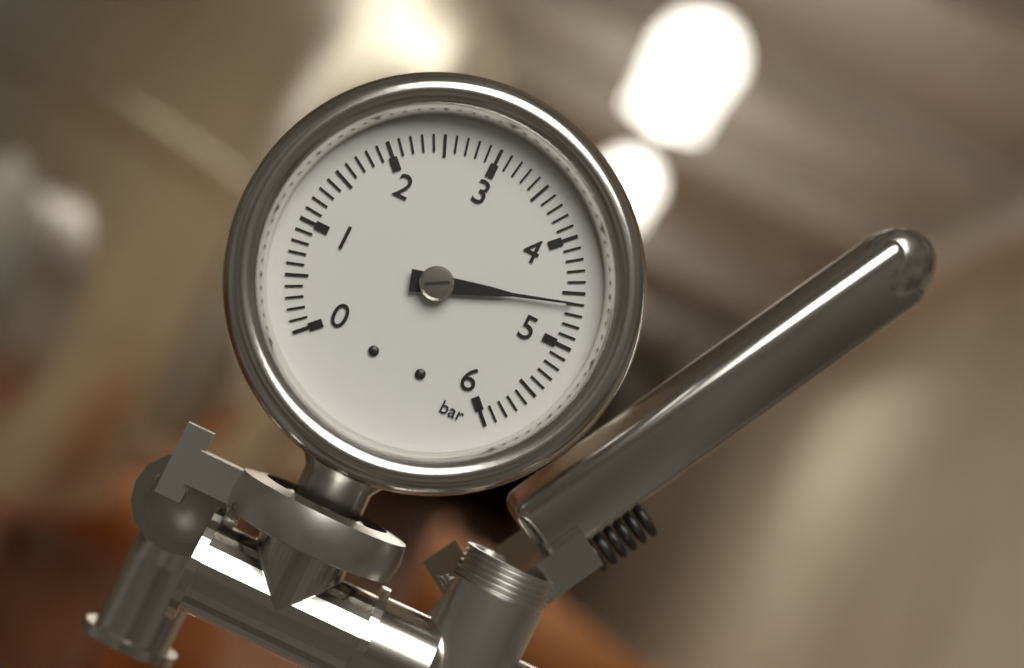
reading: 4.6 bar
